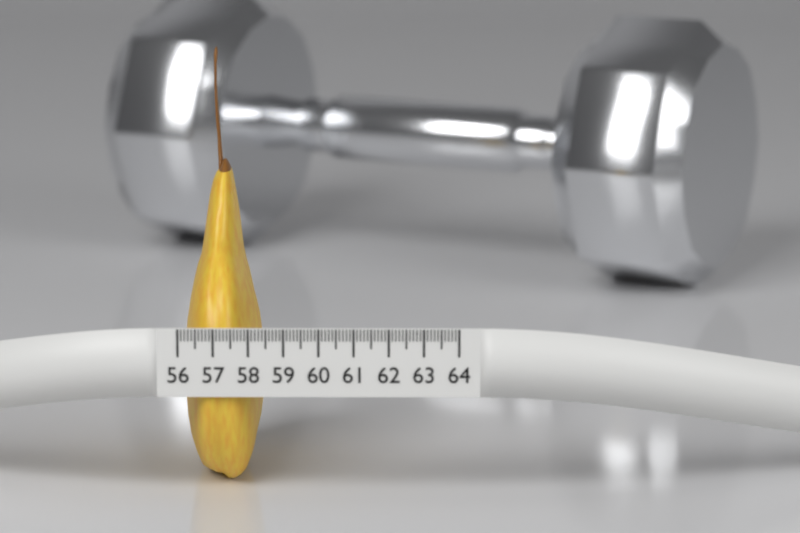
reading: 58.3 (no unit)
